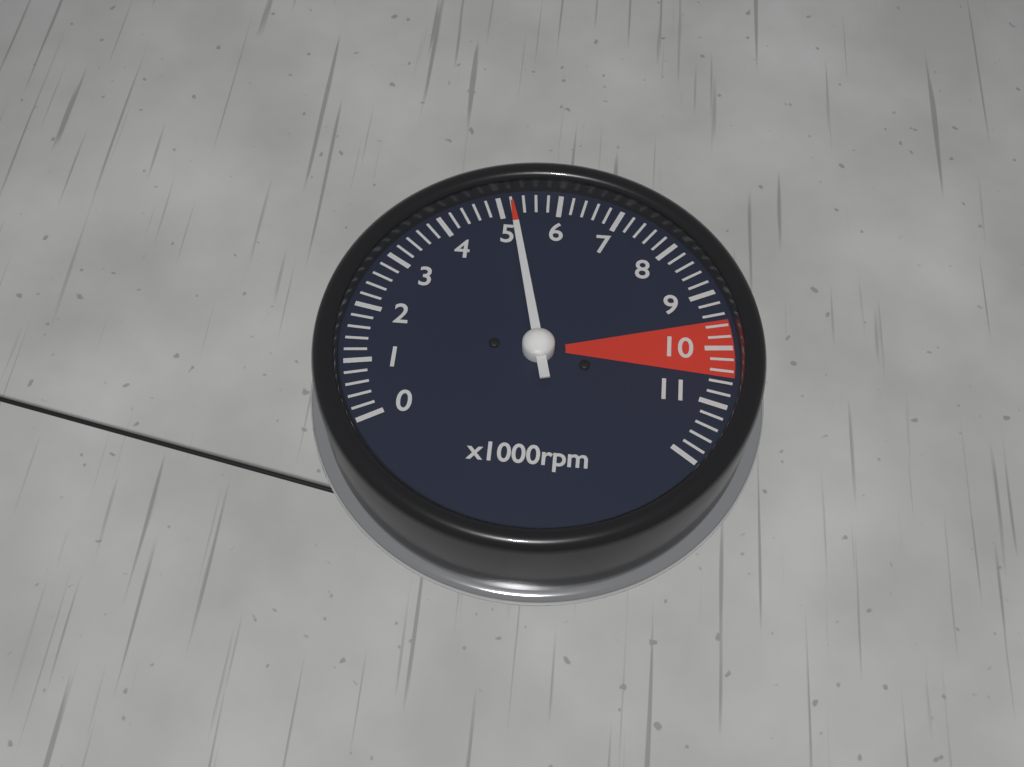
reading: 5200 rpm
